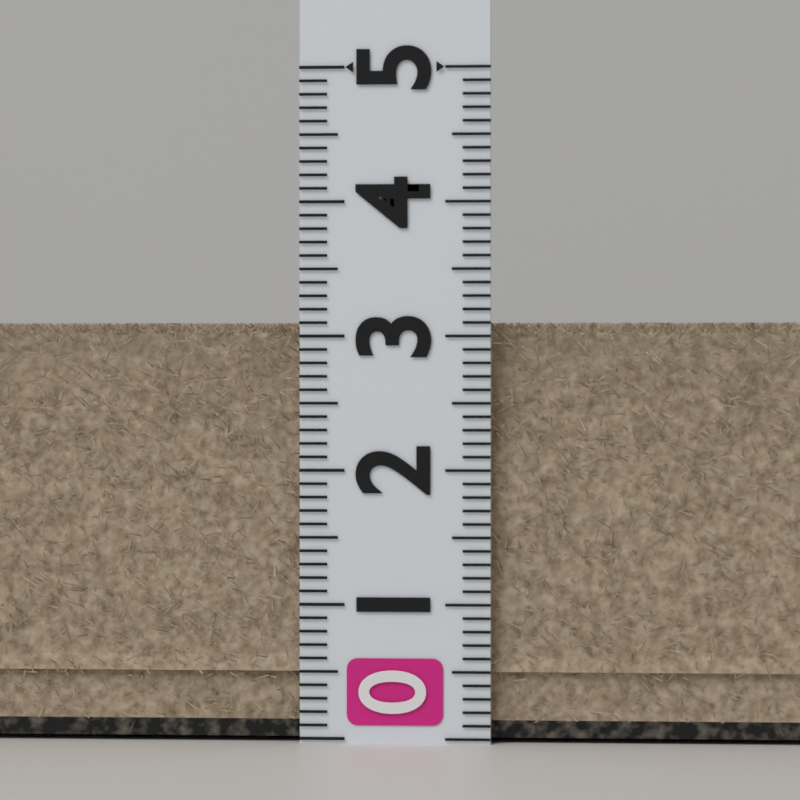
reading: 3.1 (no unit)
